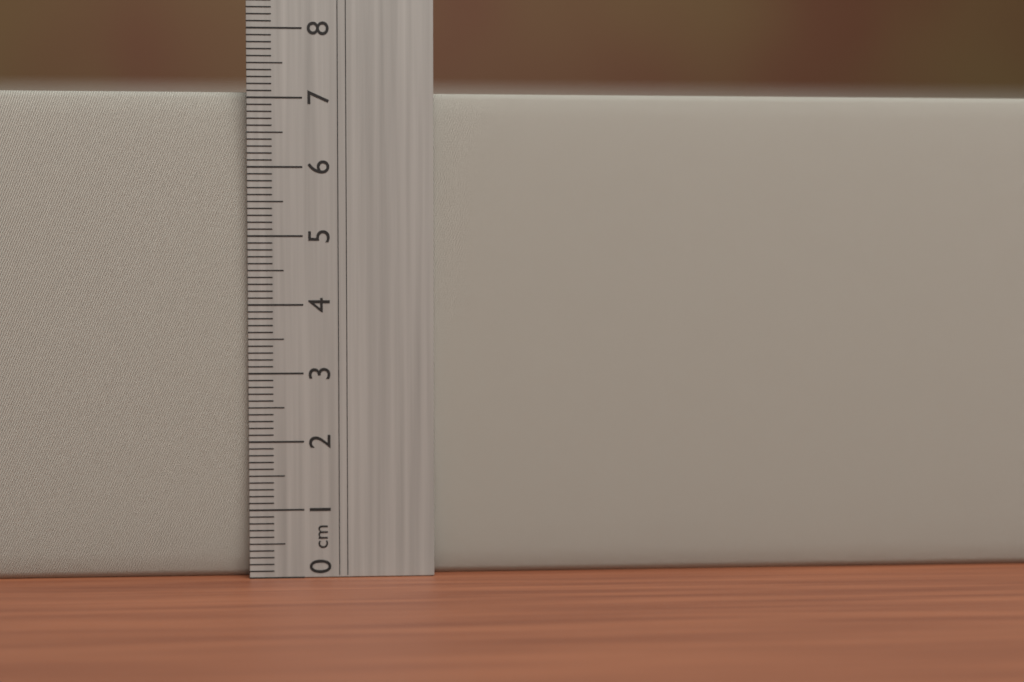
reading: 7.1 cm
